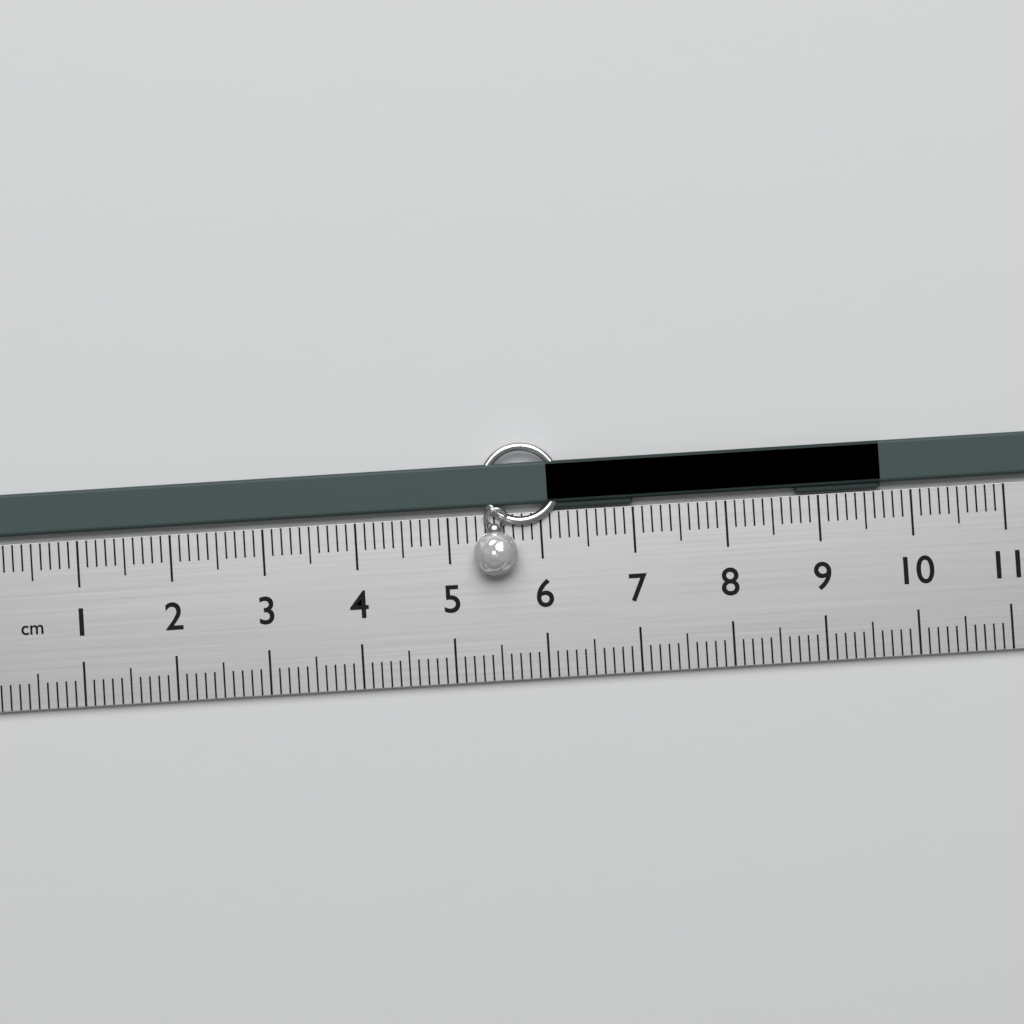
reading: 9.7 cm
